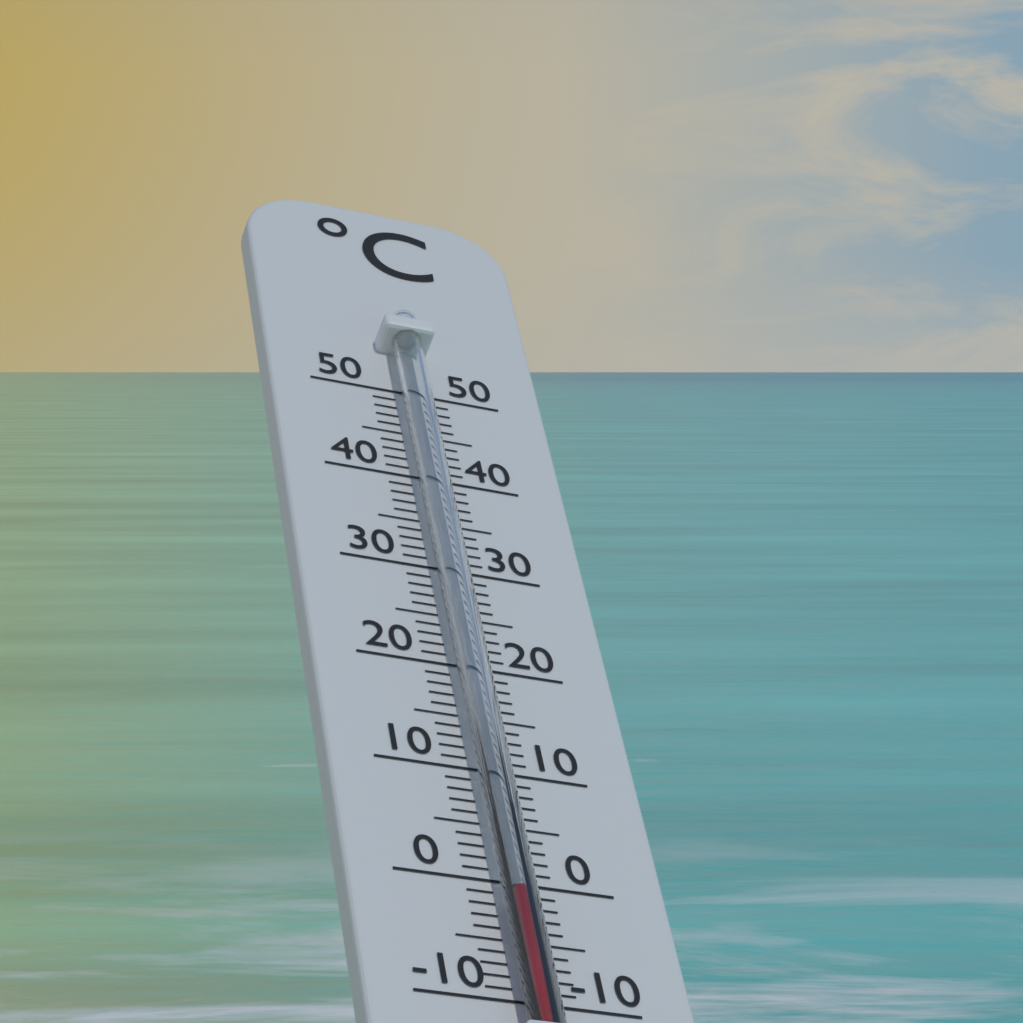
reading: -2 °C
